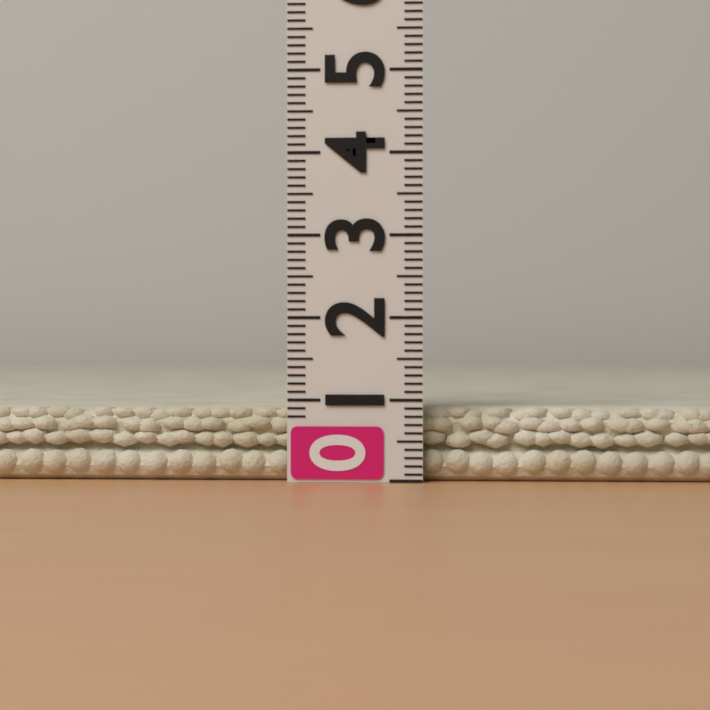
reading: 0.9 (no unit)
